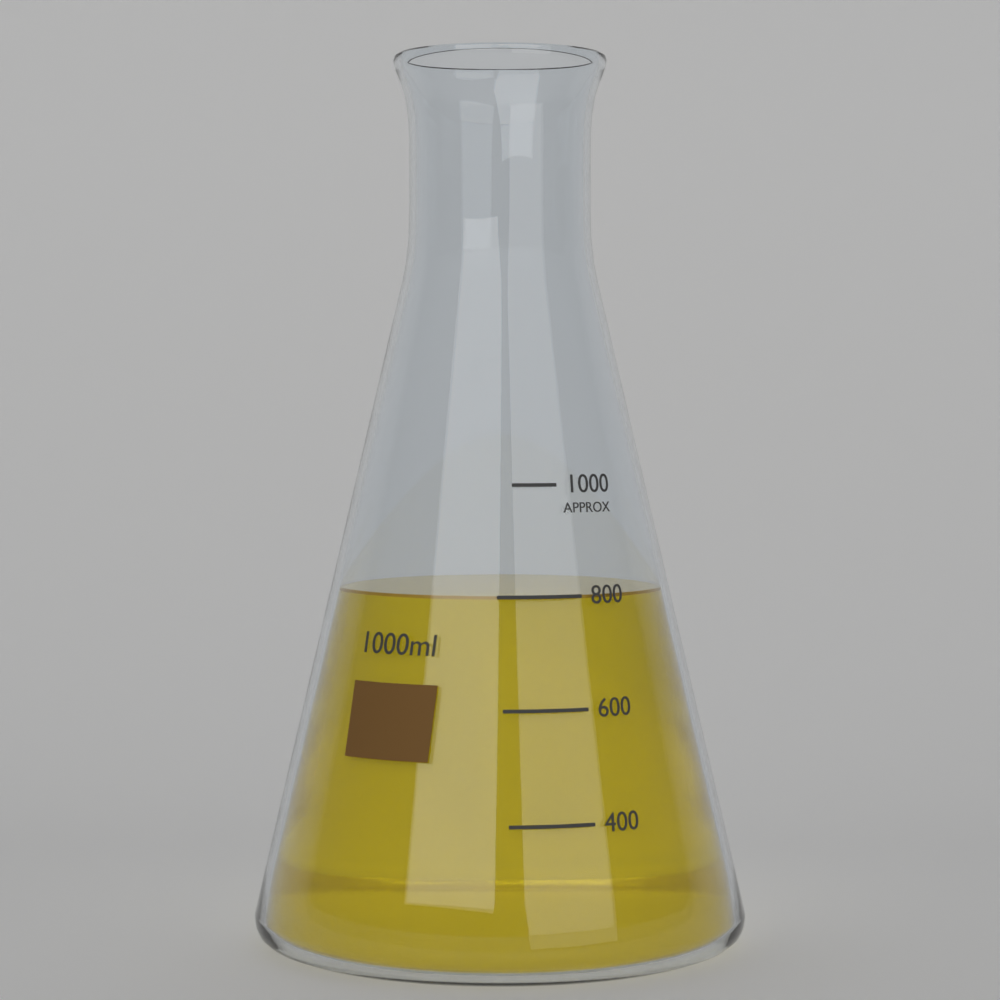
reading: 800 ml
